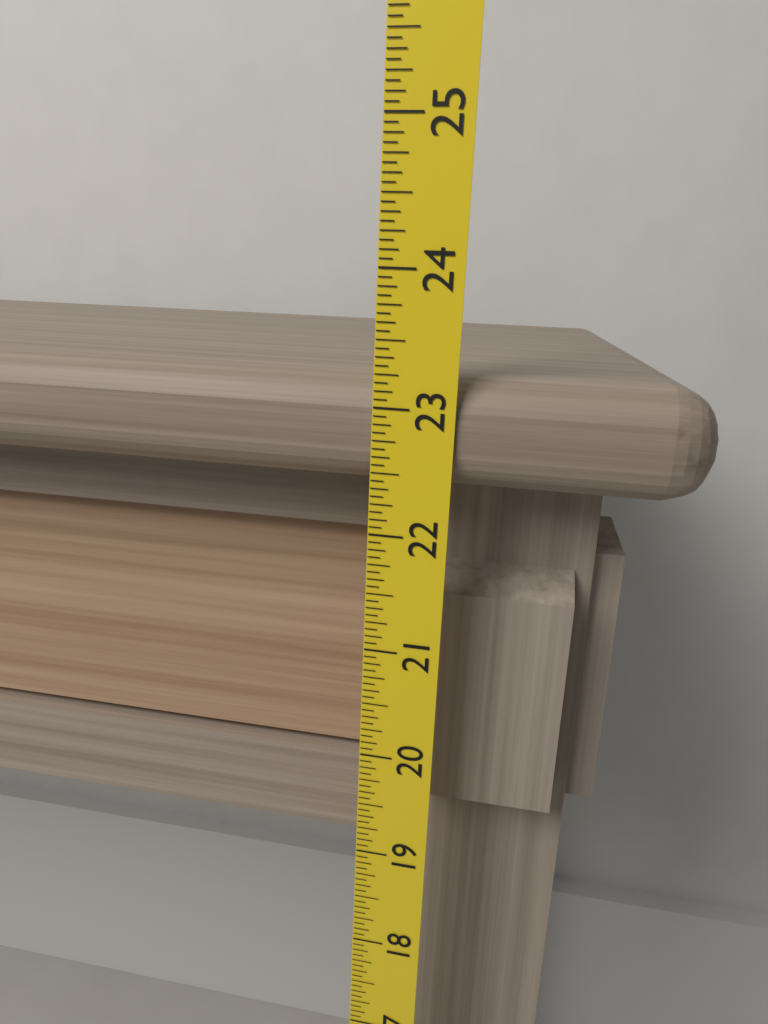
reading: 23.2500 (no unit)
